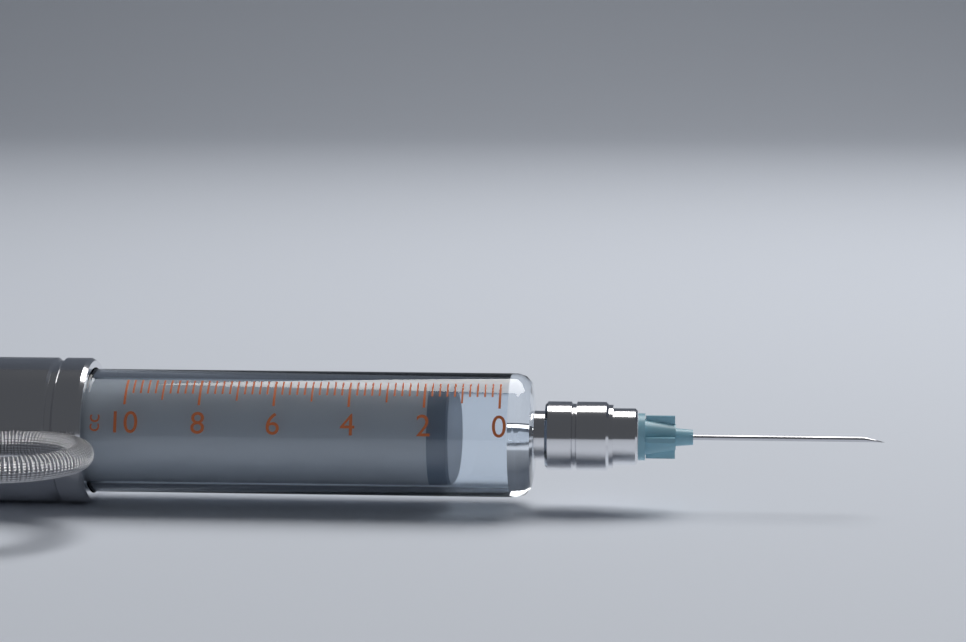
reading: 1.4 cc
